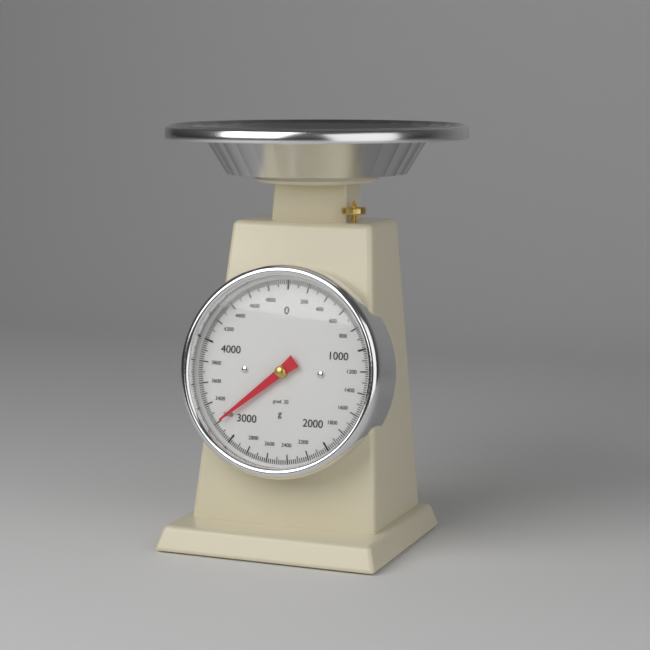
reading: 3200 g
